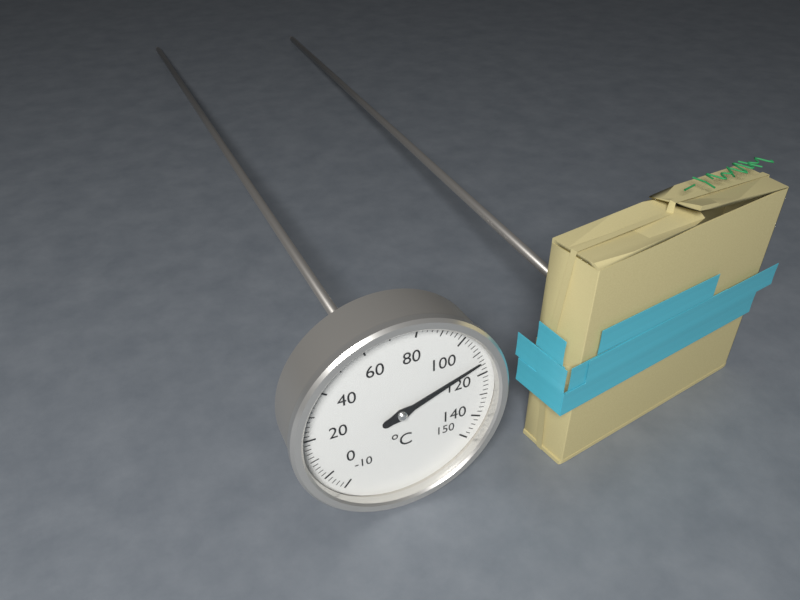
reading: 114 °C
